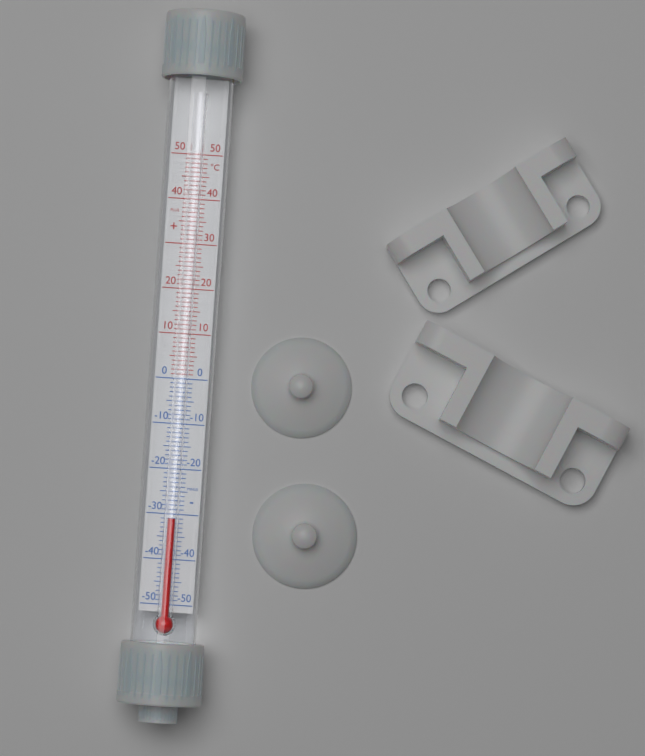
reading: -31 °C
